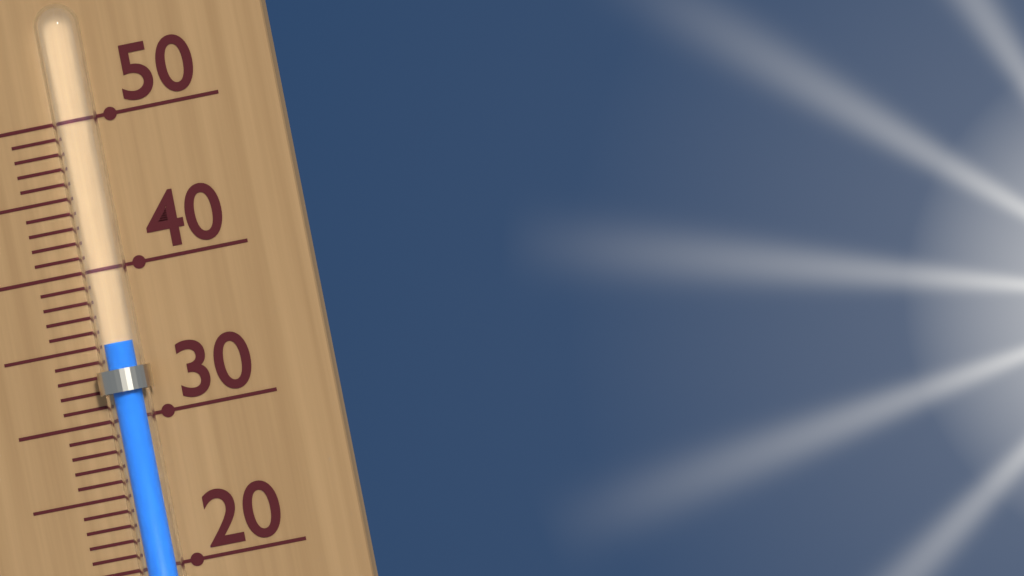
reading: 35 (no unit)
